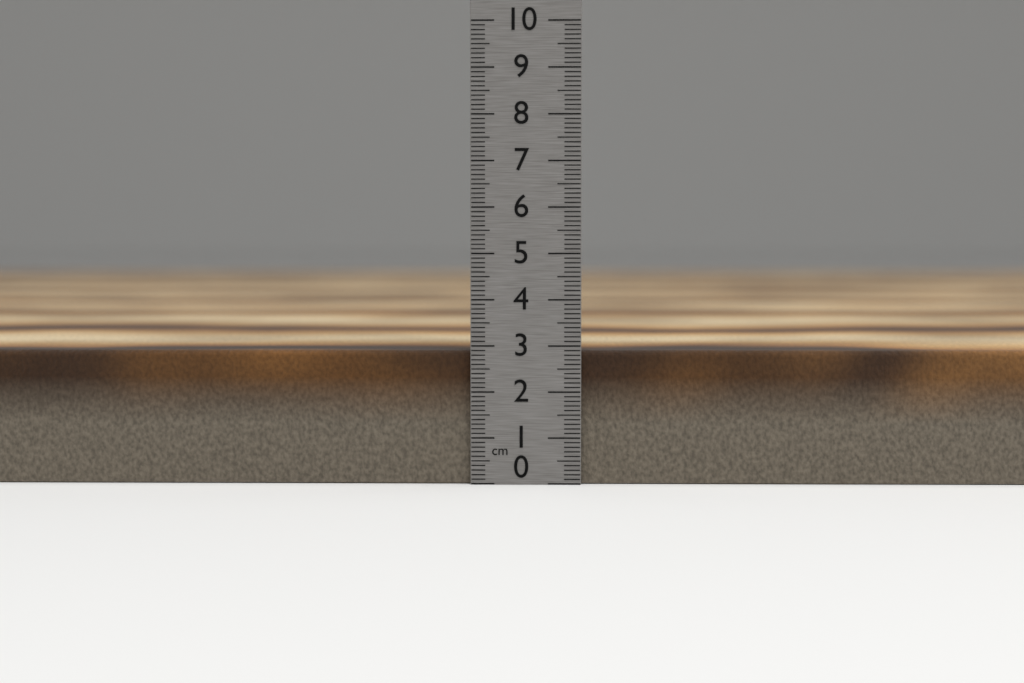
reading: 2.9 cm
